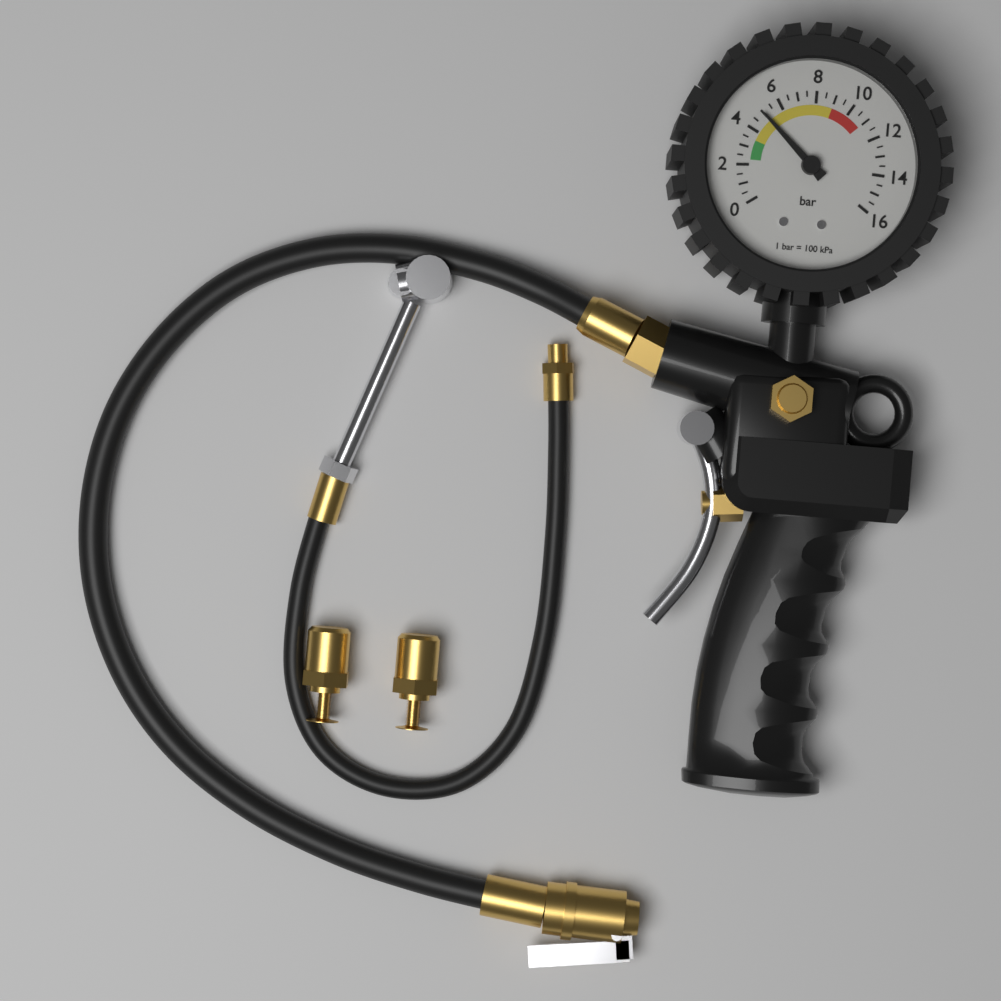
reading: 5.0 bar
